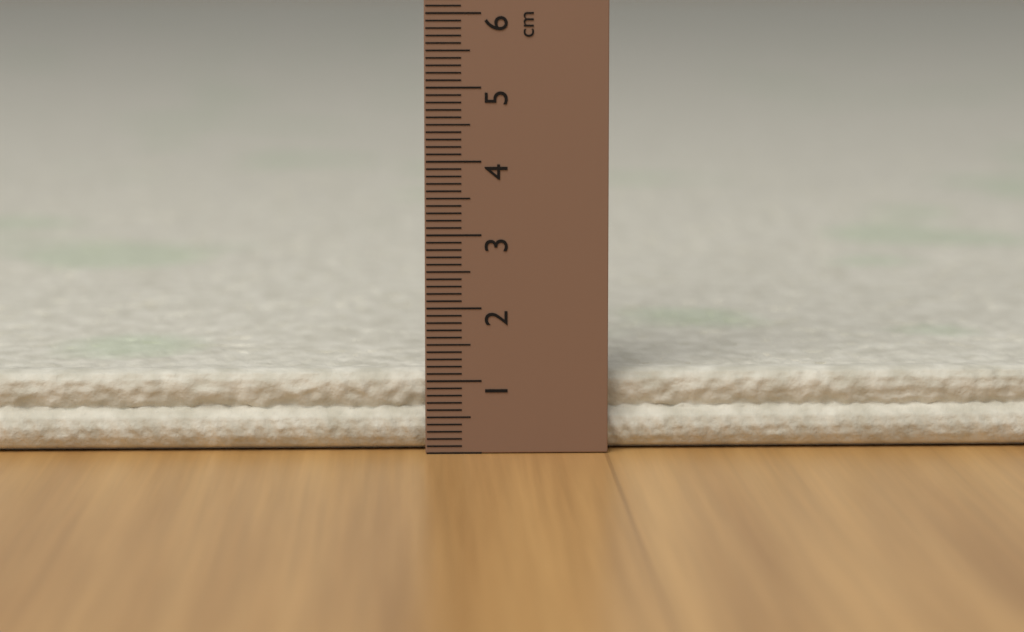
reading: 1.1 cm
